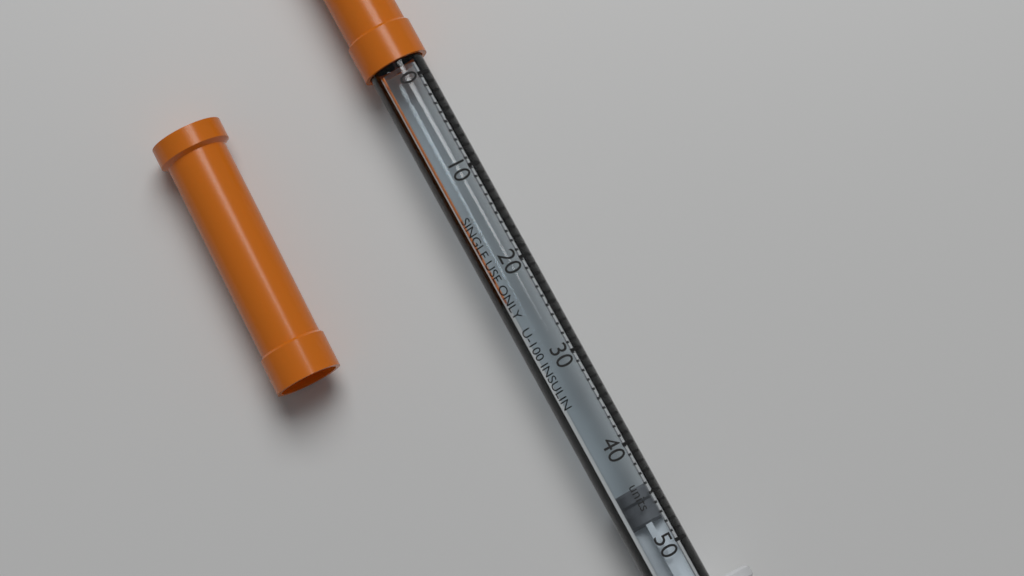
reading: 44 units
